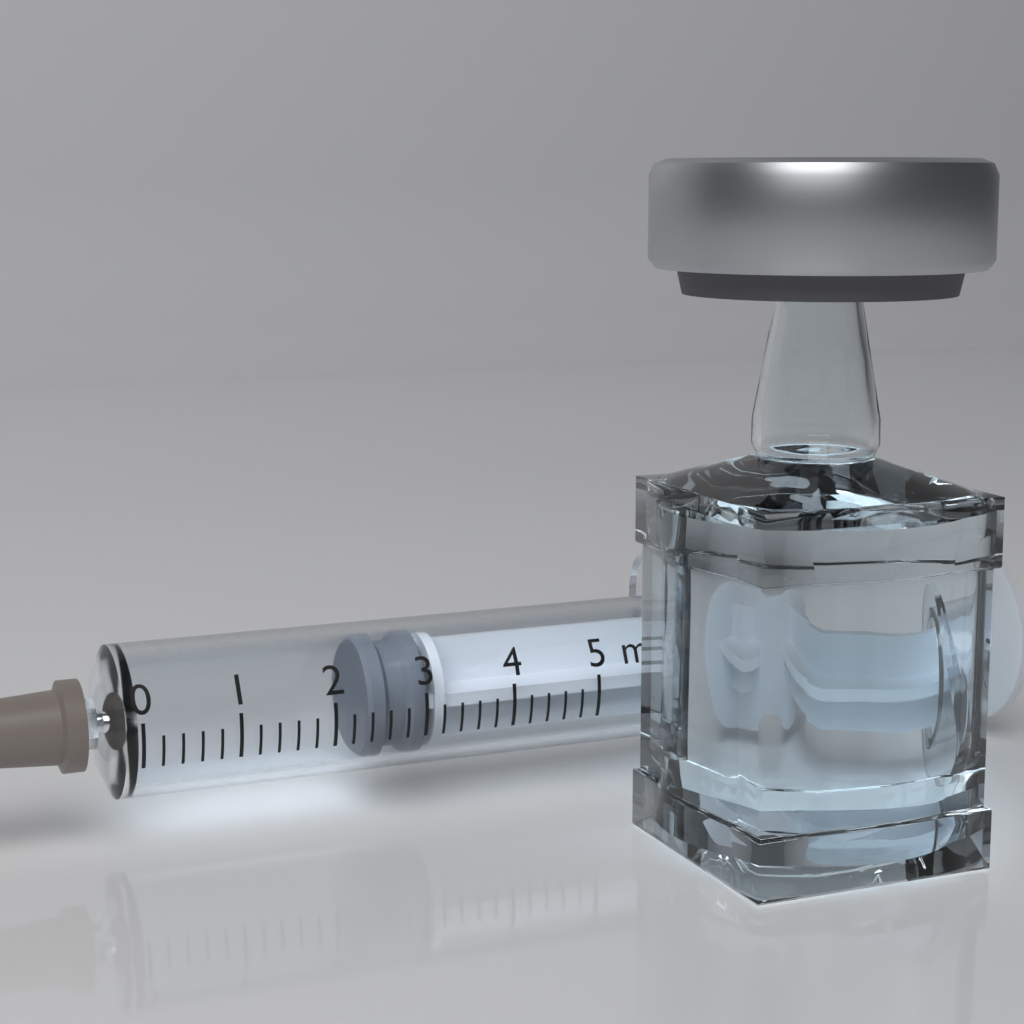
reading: 2.4 ml
